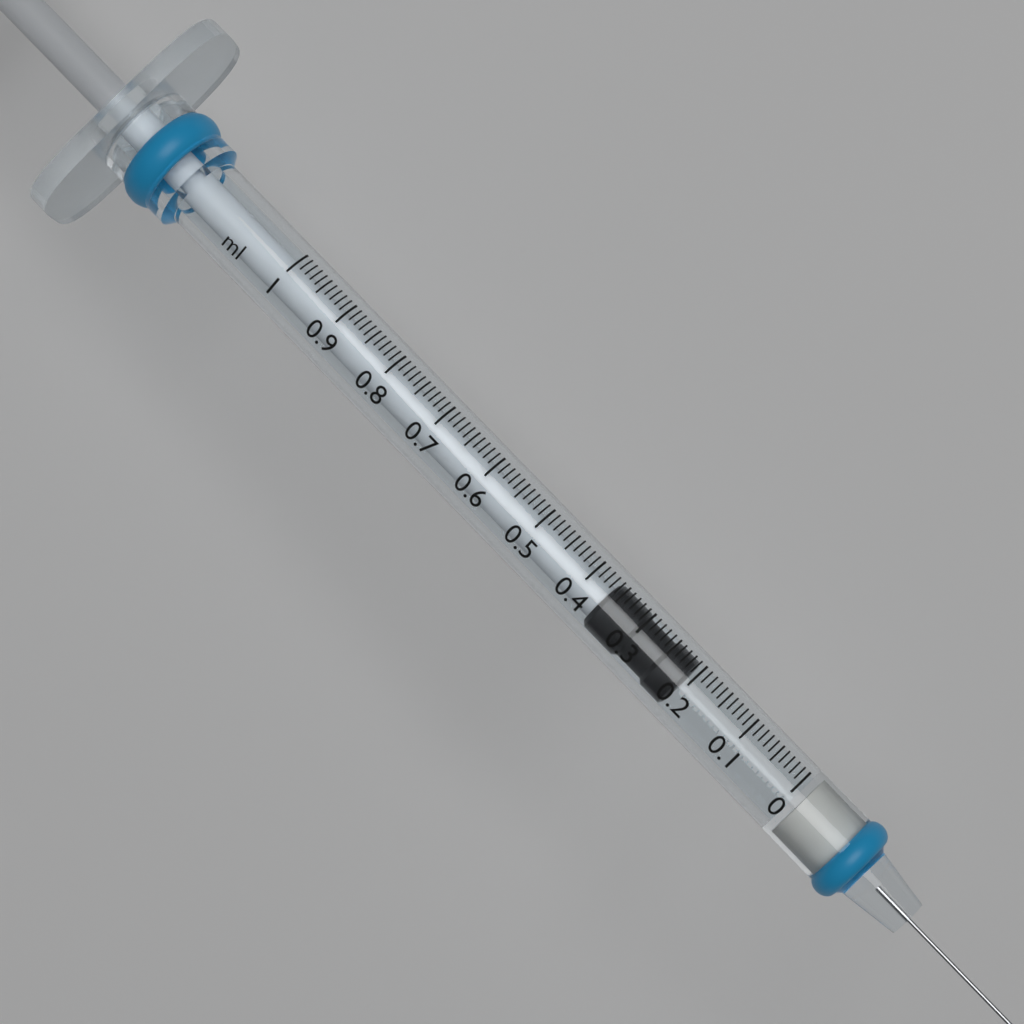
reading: 0.21 ml
